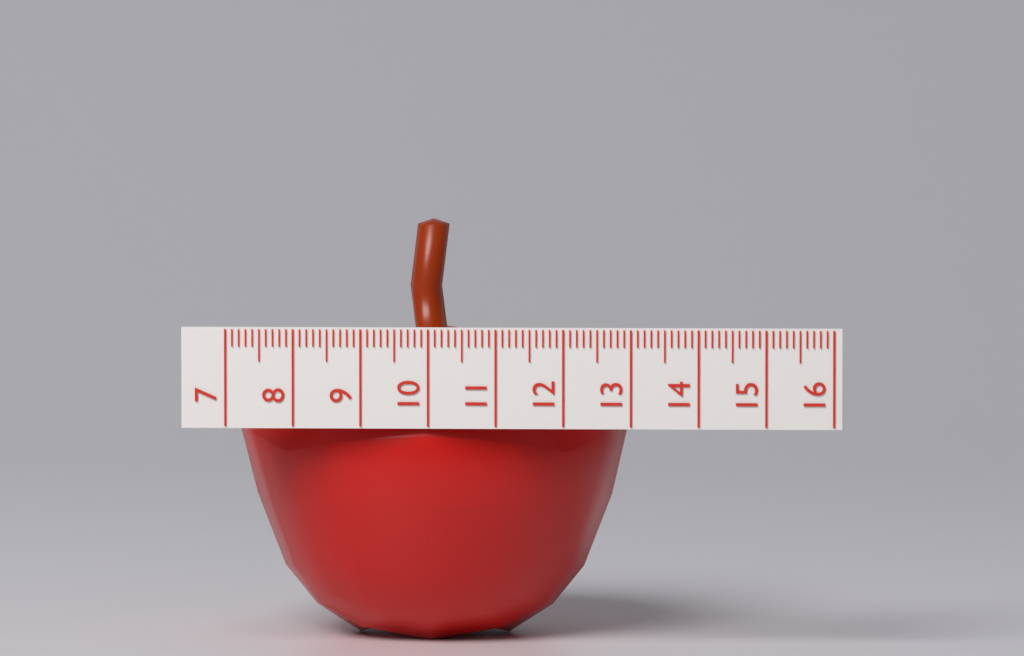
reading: 12.9 (no unit)
